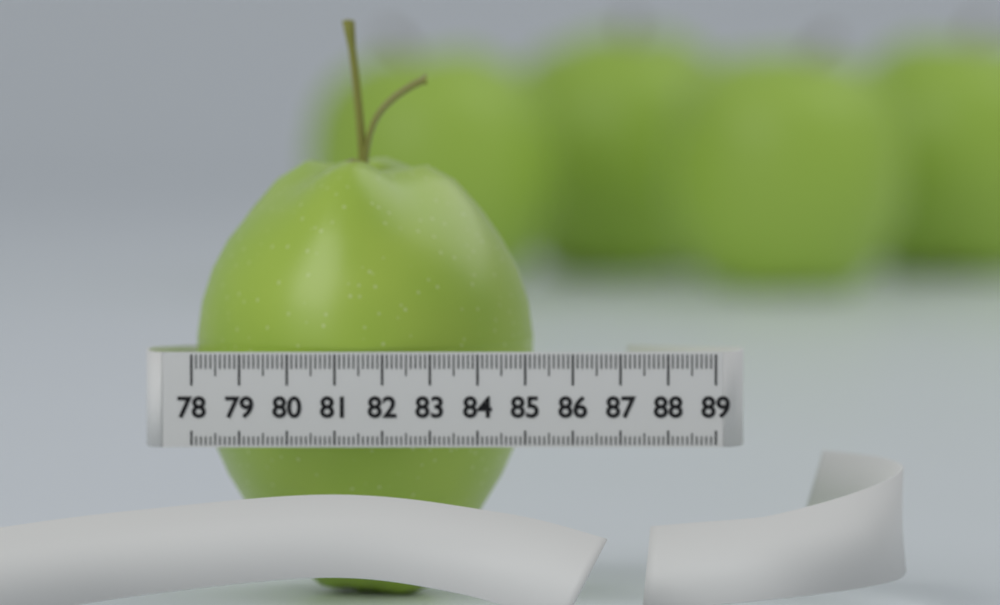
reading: 85.2 (no unit)
